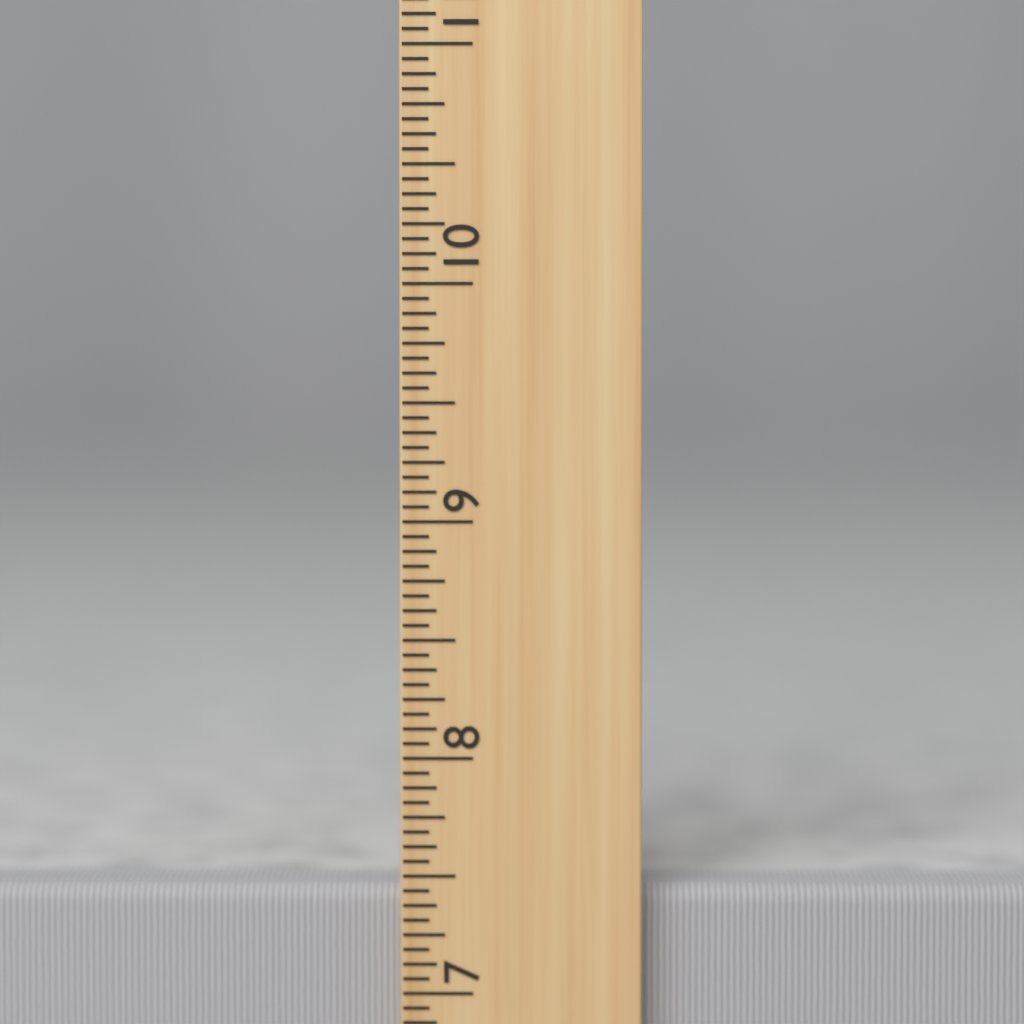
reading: 7.4375 inch
